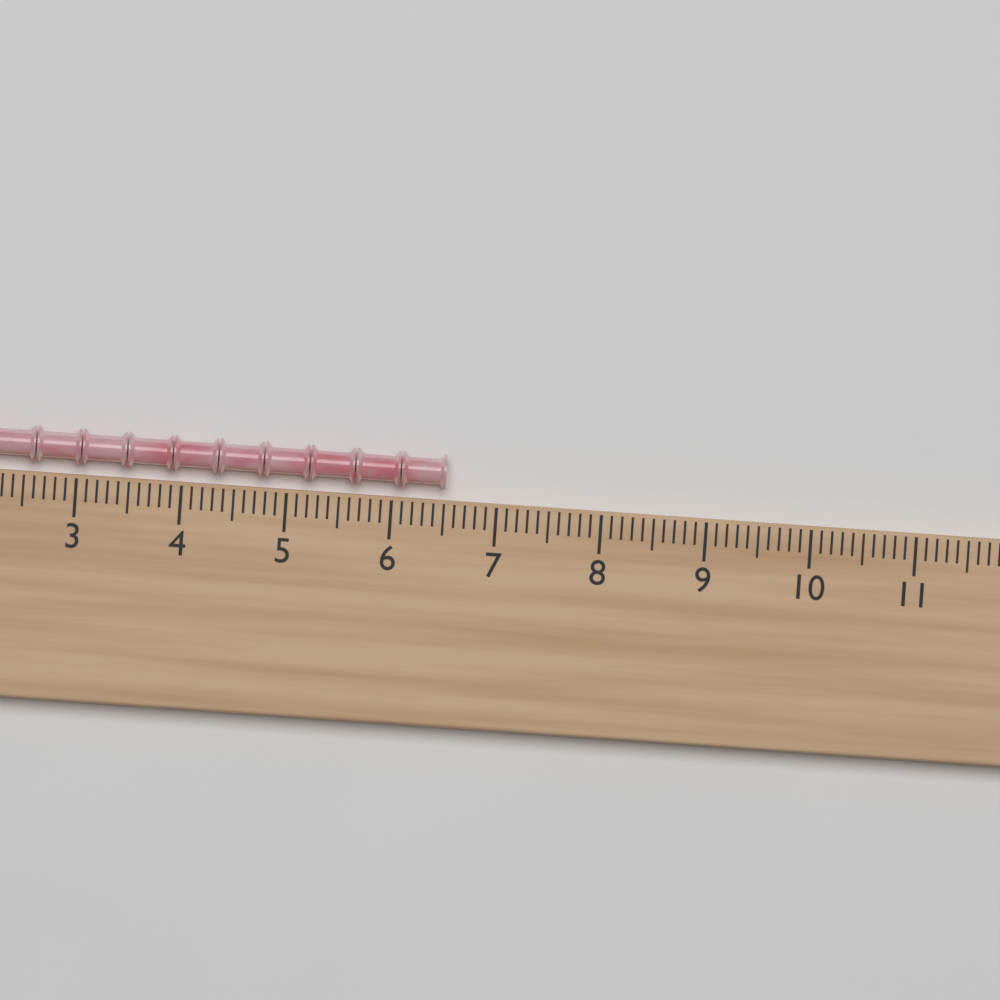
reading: 6.5 (no unit)
